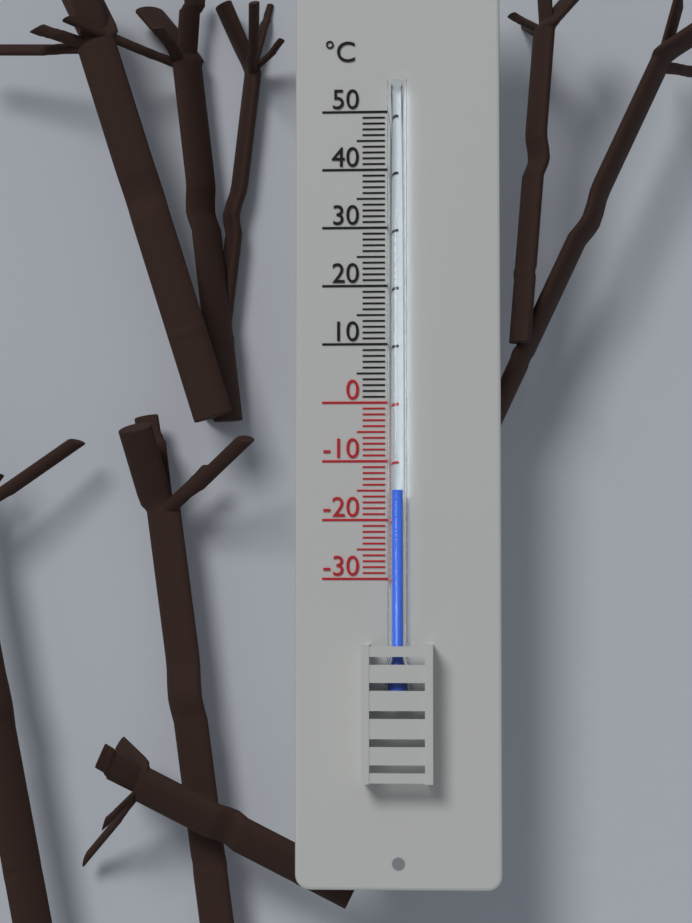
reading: -15 °C
